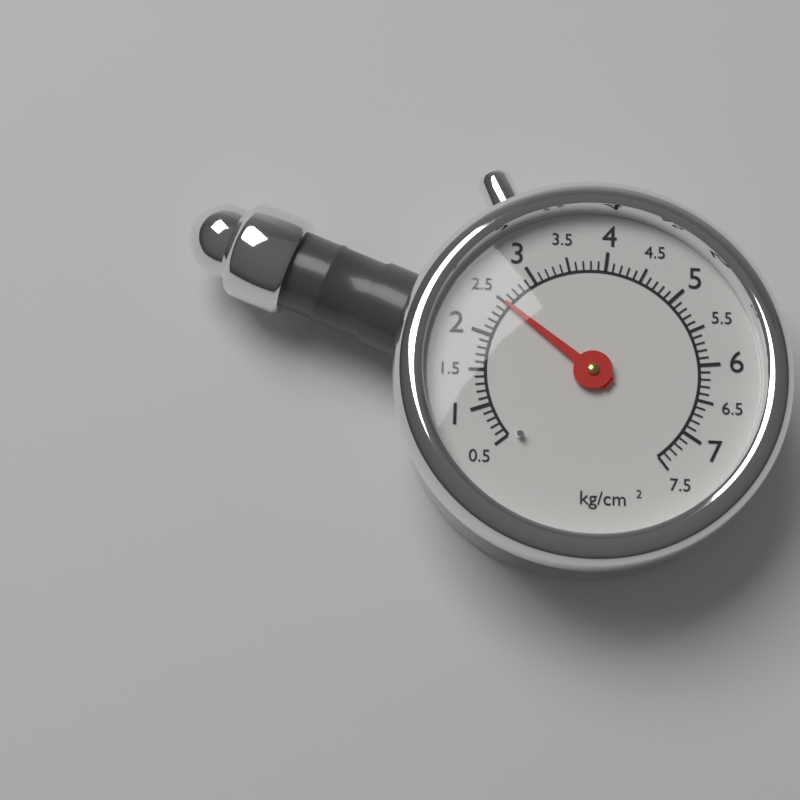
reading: 2.5 kg/cm²
